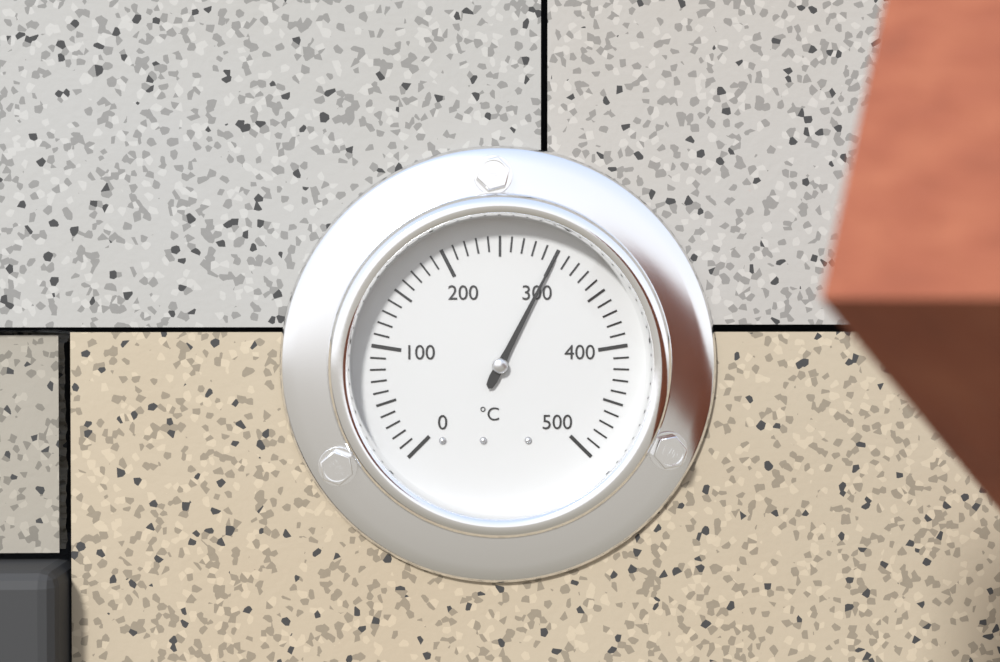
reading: 300 °C
